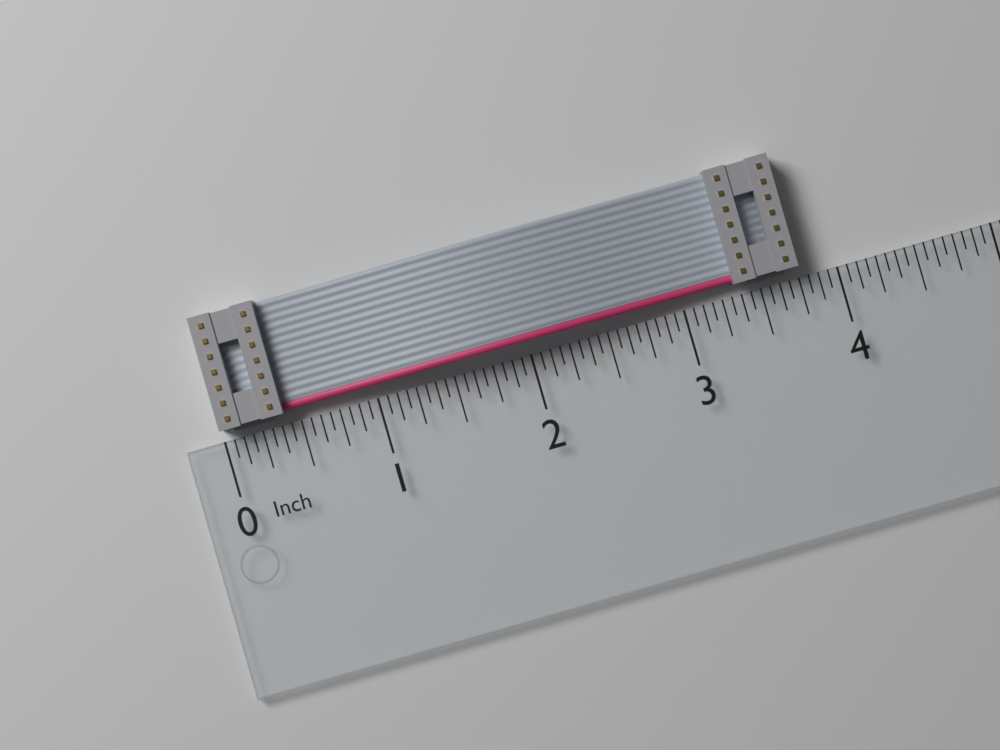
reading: 3.7500 in
